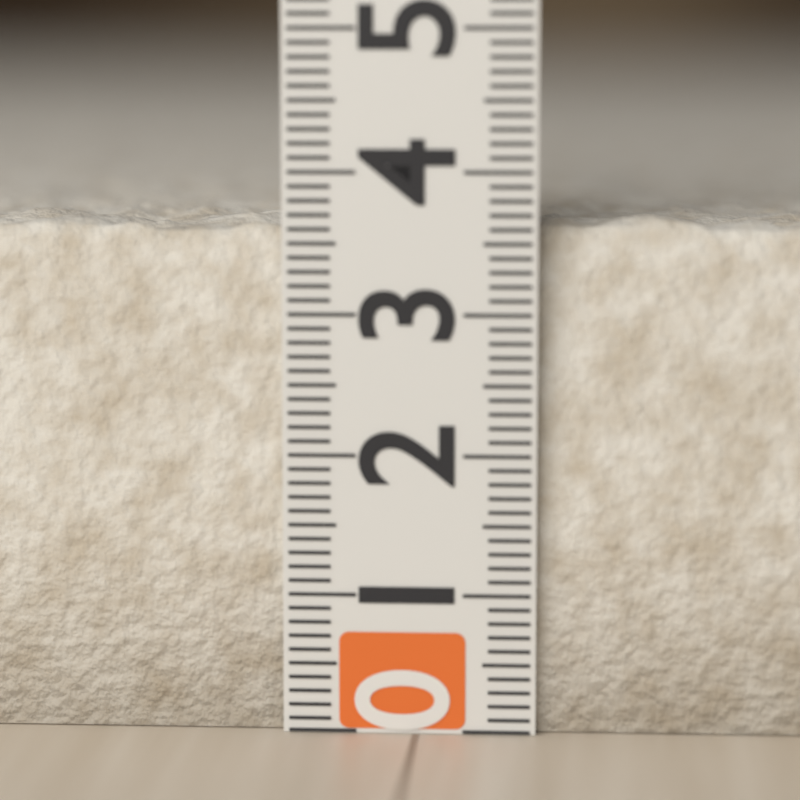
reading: 3.7 (no unit)
